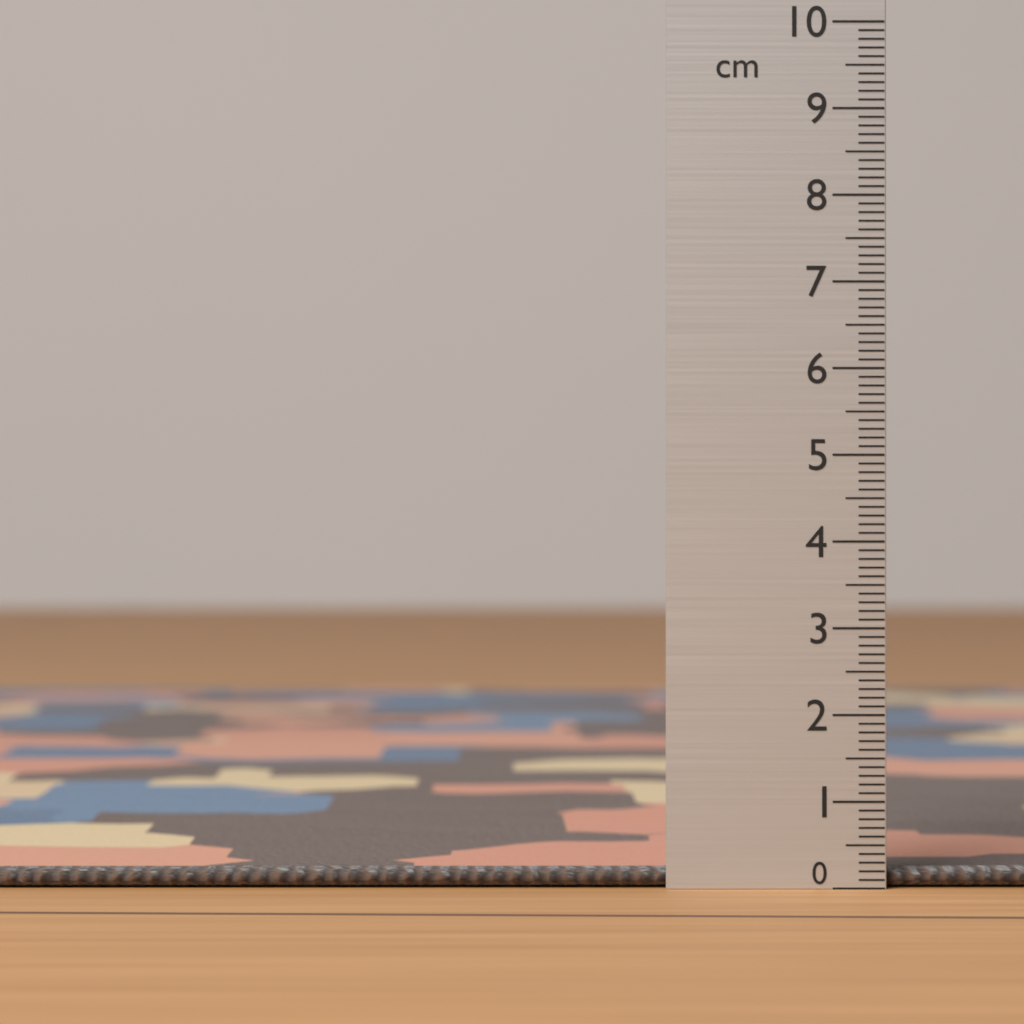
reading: 0.2 cm
